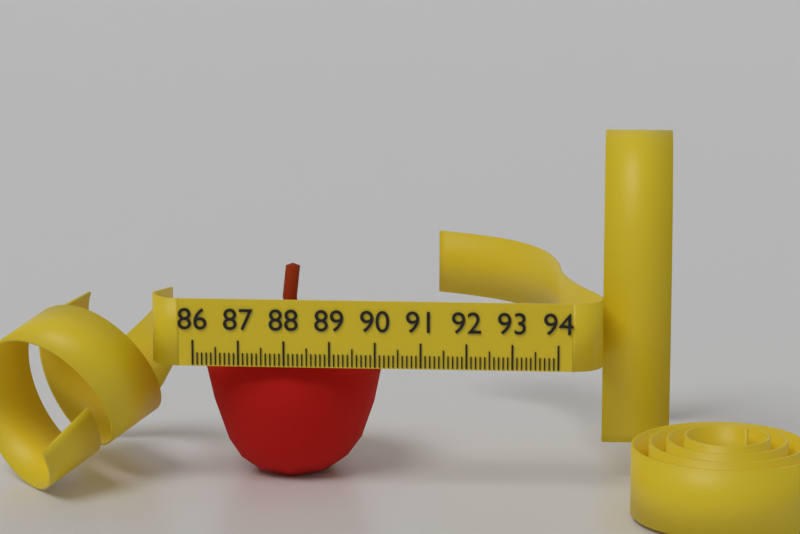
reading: 90.0 (no unit)
